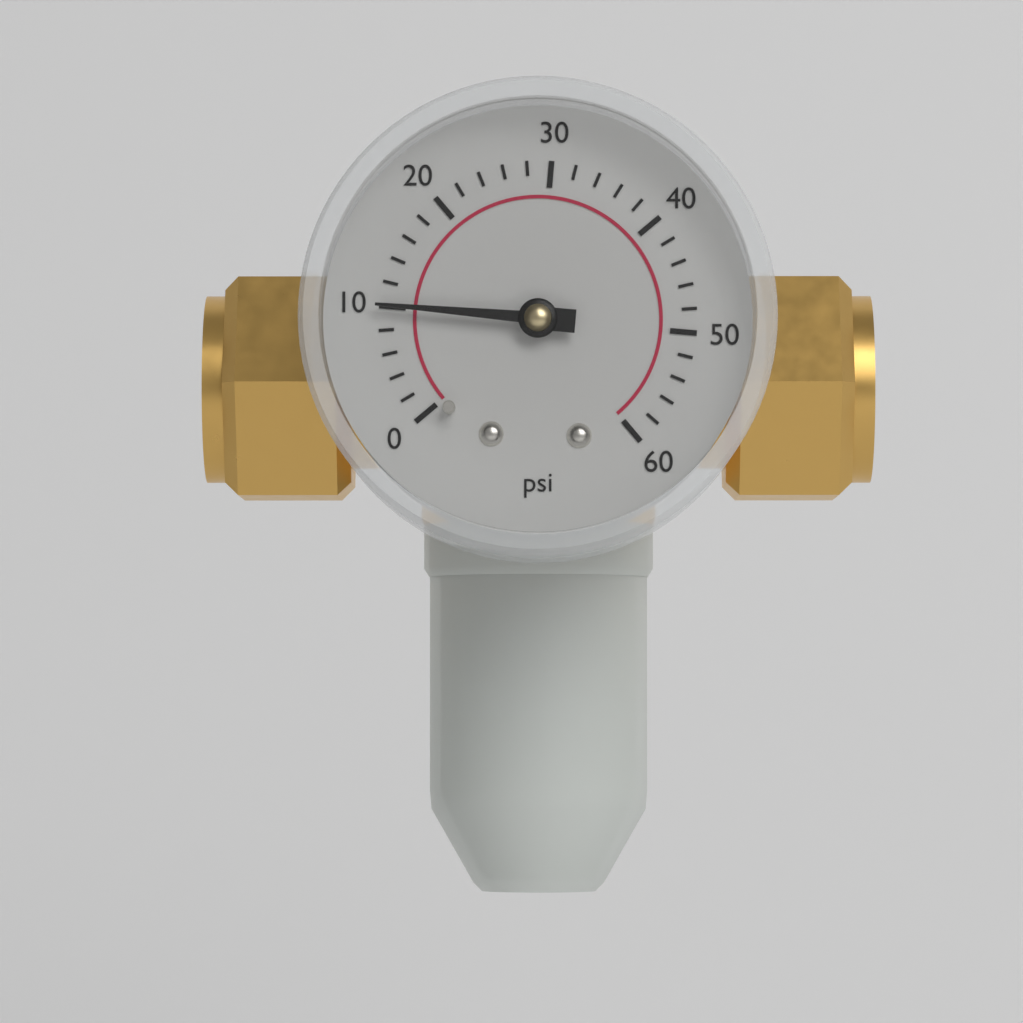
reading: 10 psi
